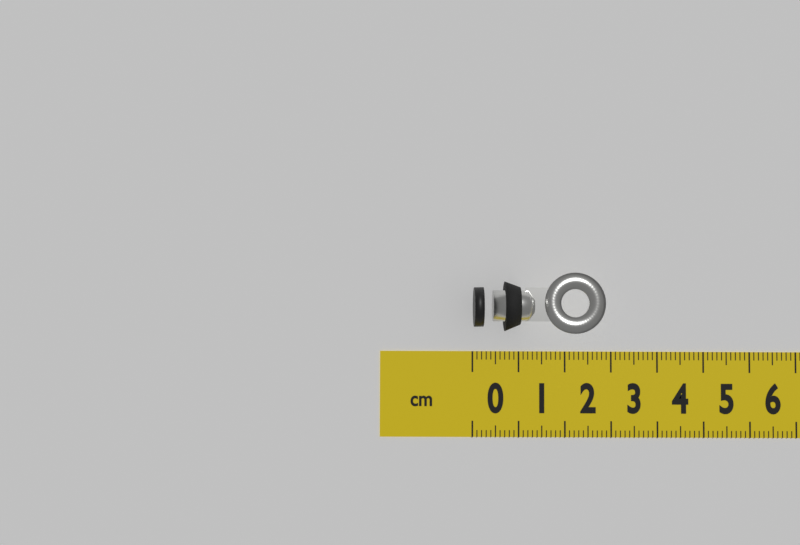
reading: 2.8 cm
